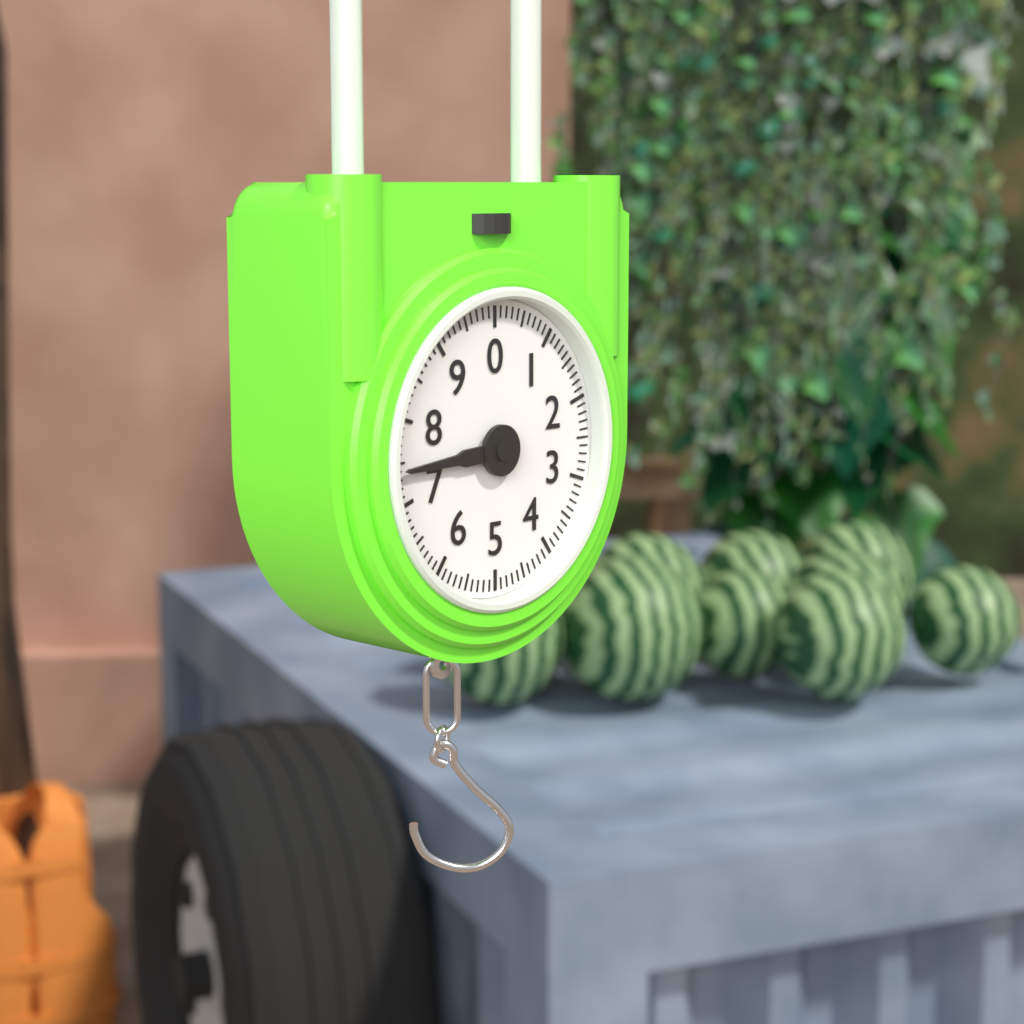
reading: 7.4 (no unit)
